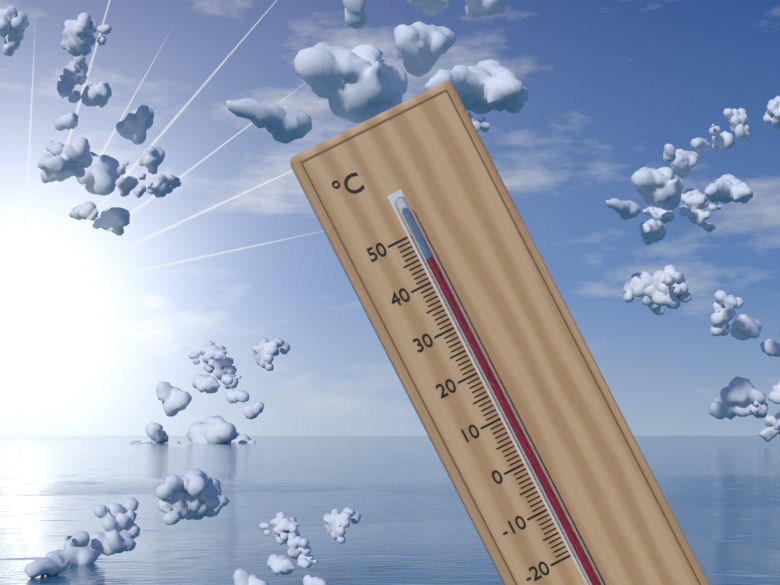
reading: 44 °C
